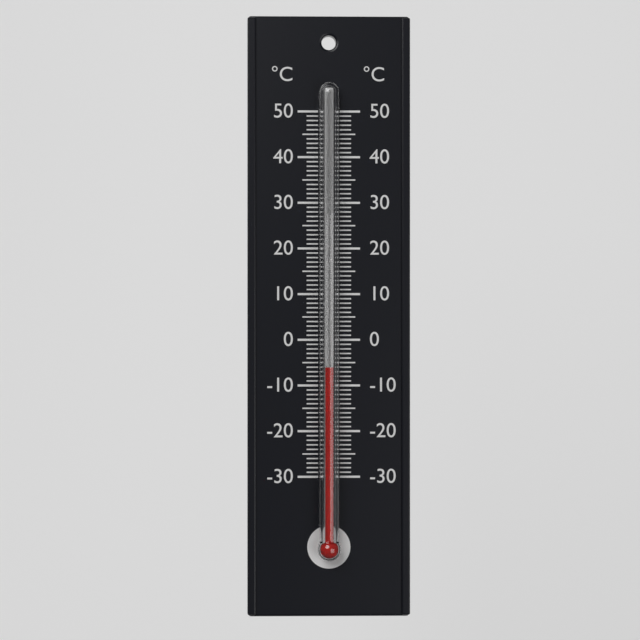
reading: -6 °C
